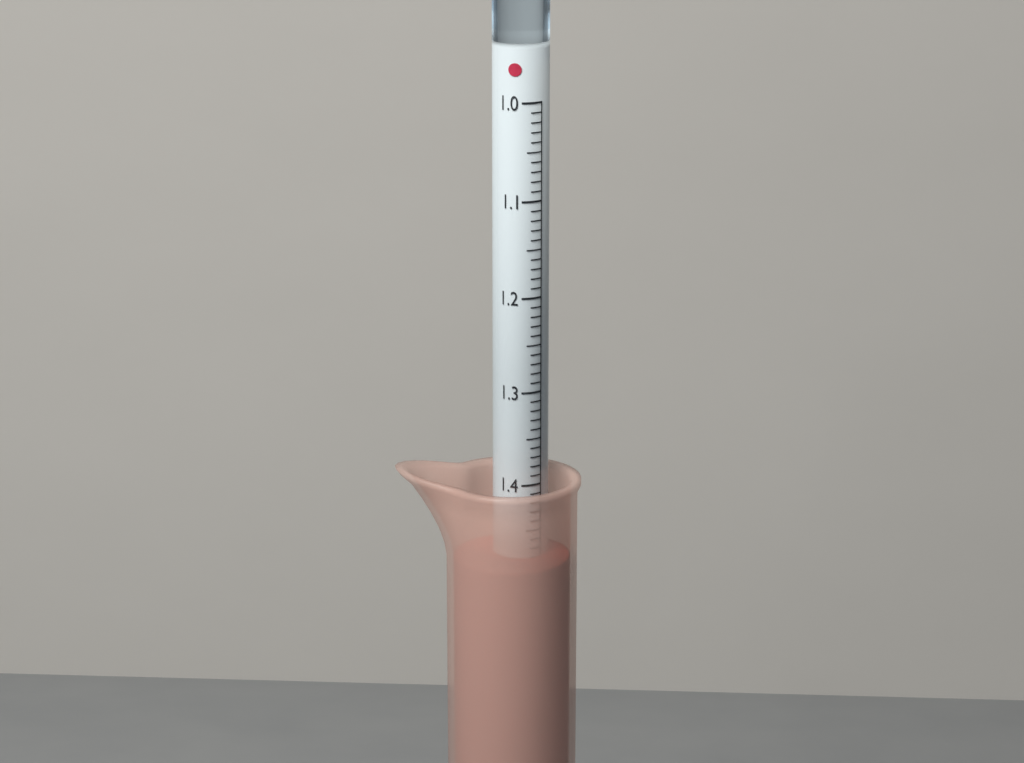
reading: 1.48 (no unit)
